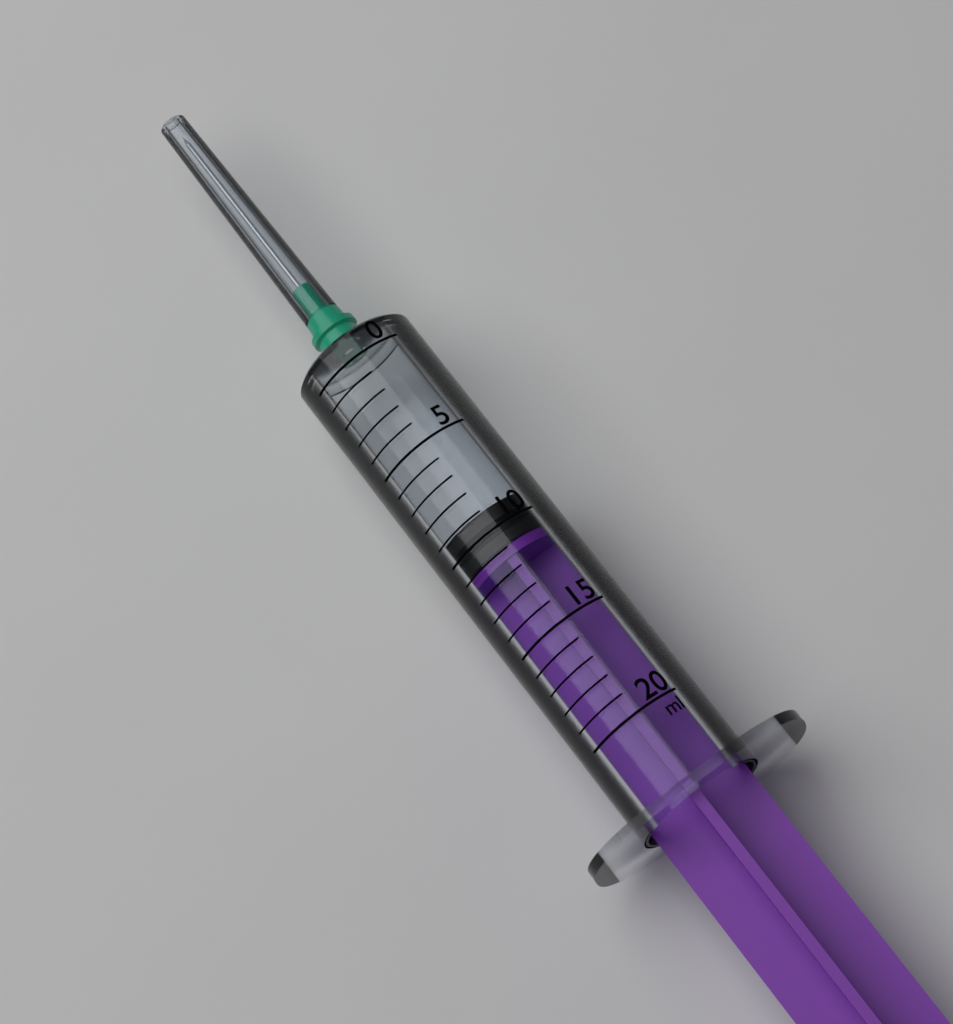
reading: 9 ml
